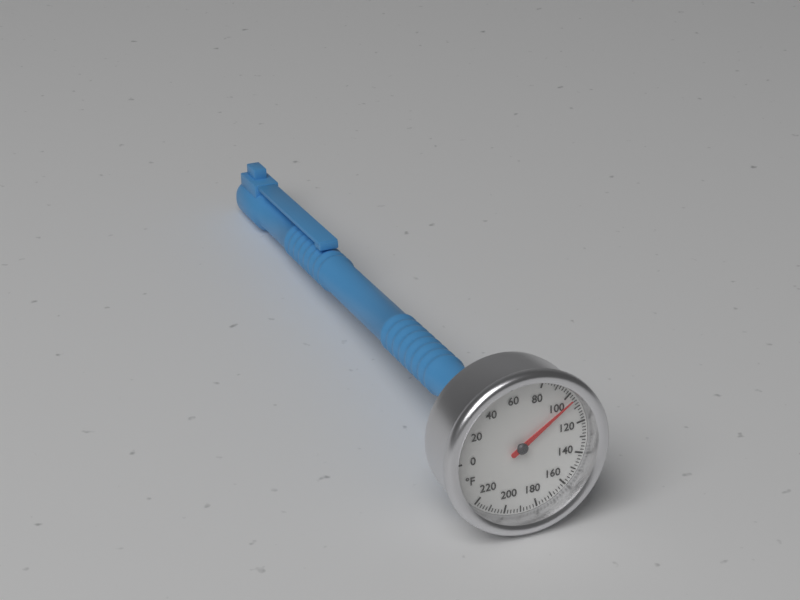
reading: 104 °F
